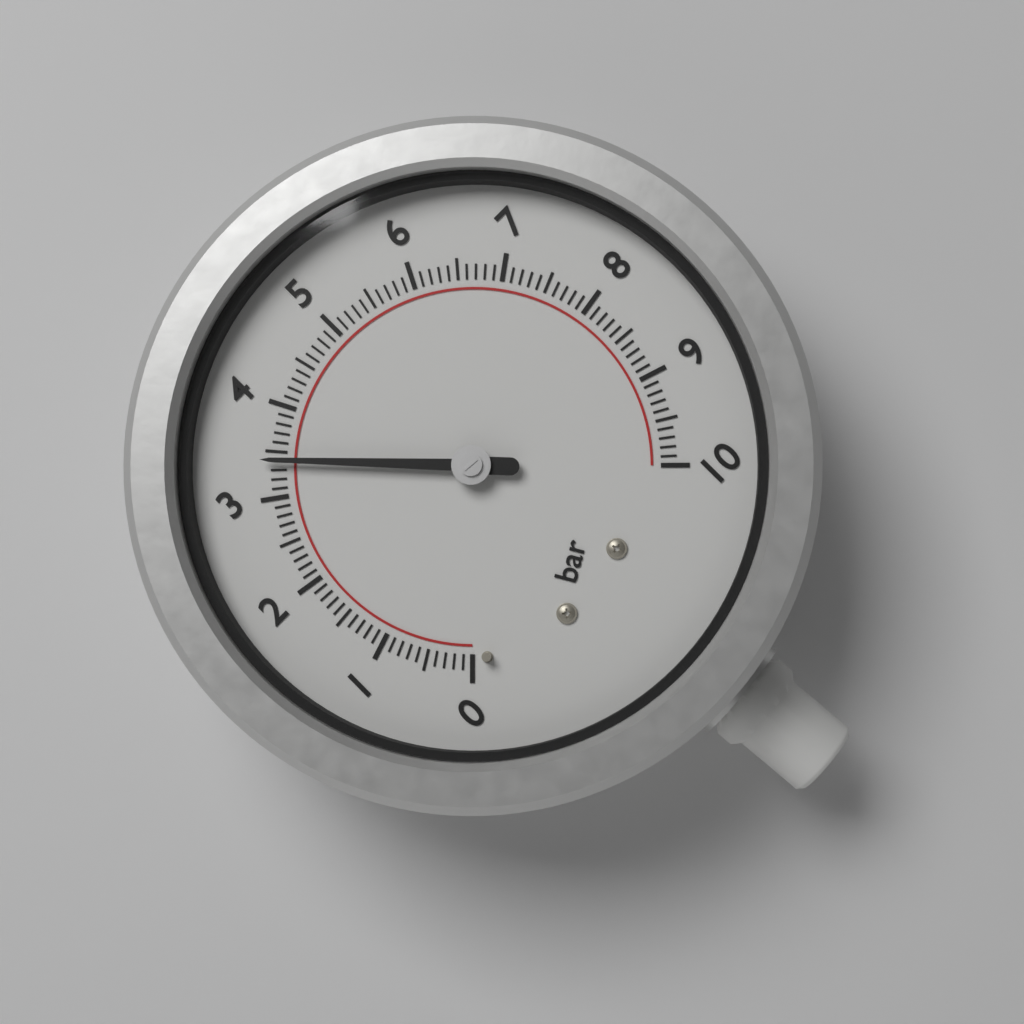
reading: 3.4 bar
